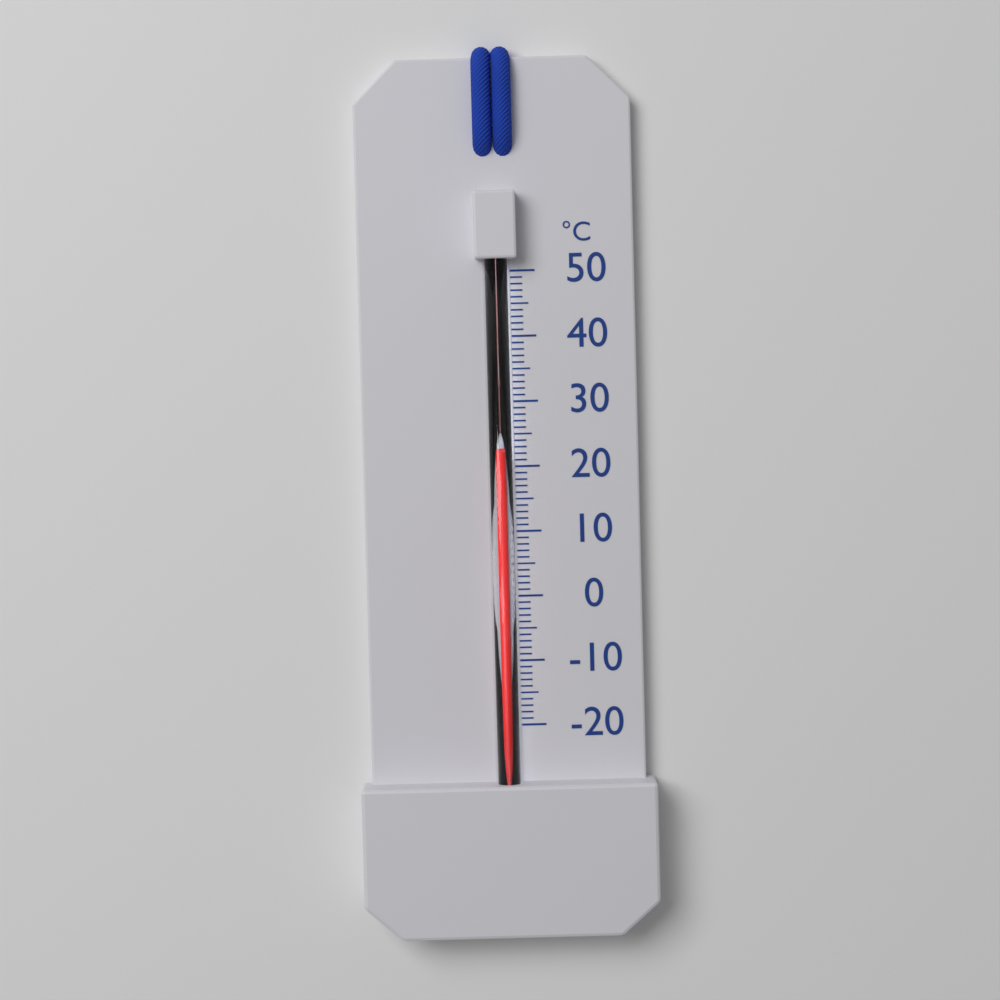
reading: 22 °C
